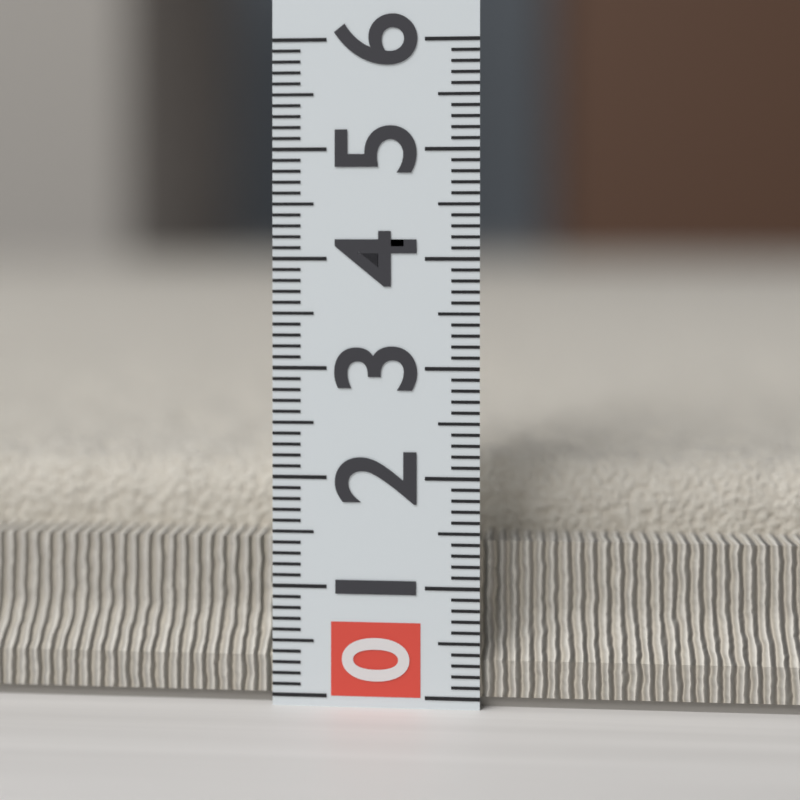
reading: 2.1 (no unit)
